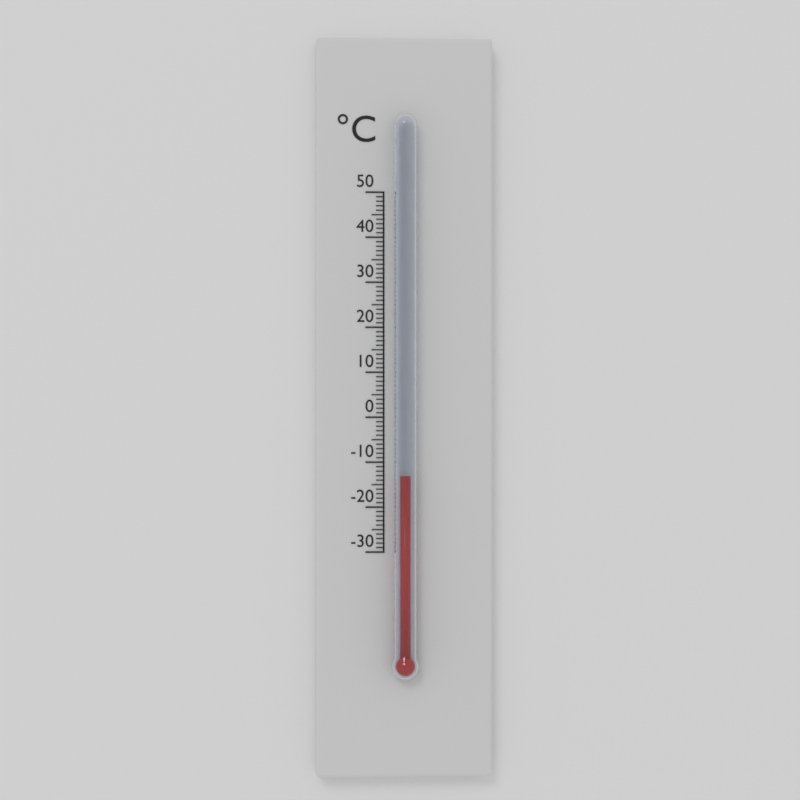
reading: -13 °C
